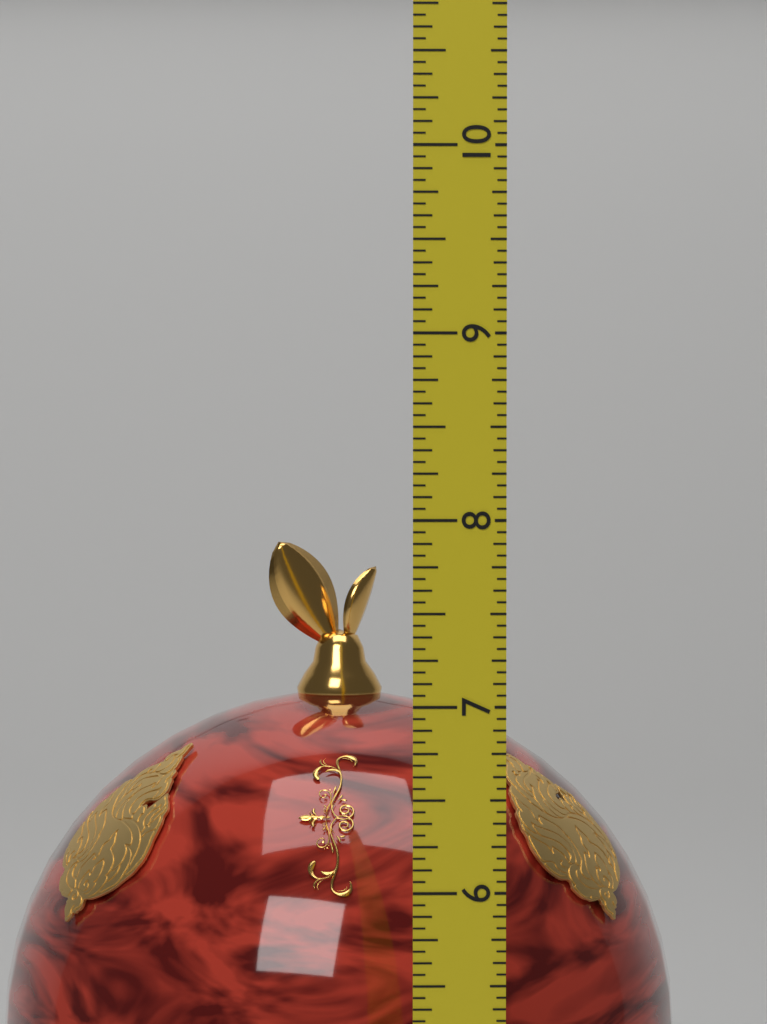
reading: 7.7500 (no unit)
